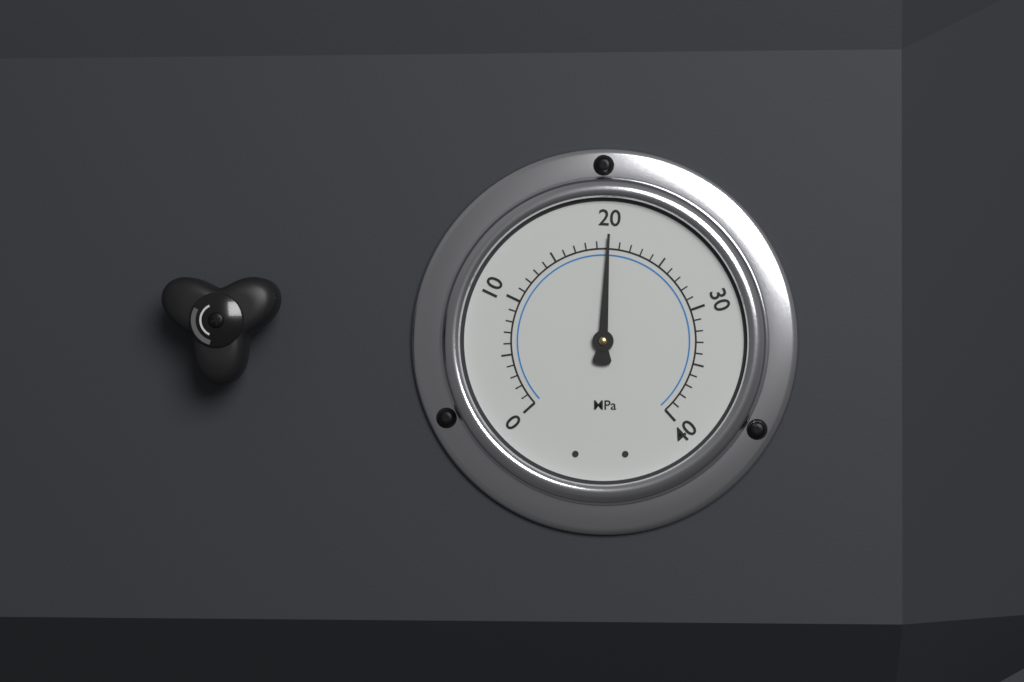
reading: 20 MPa
